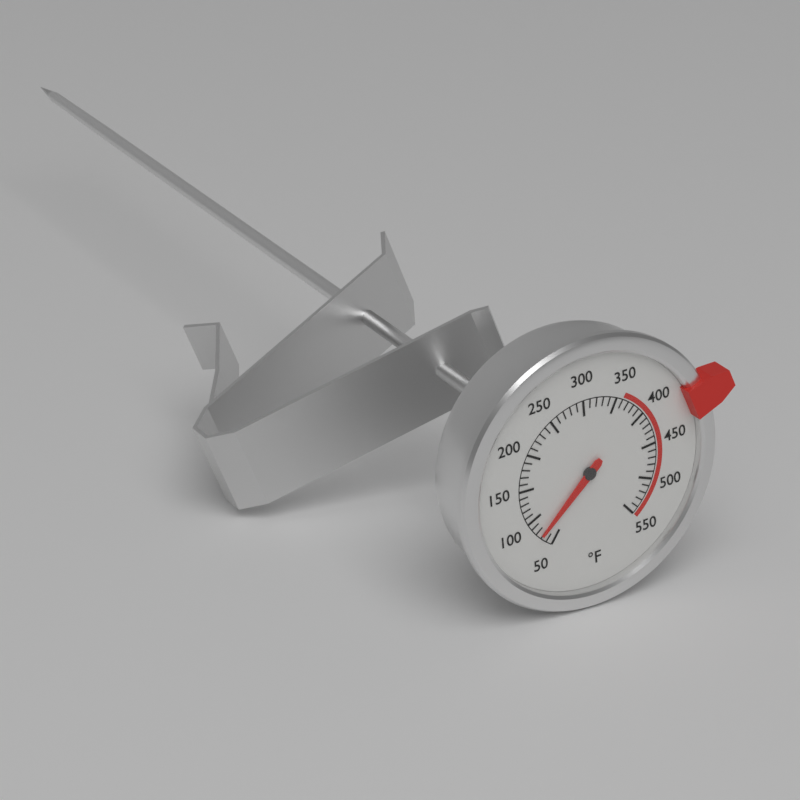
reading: 72 °F
